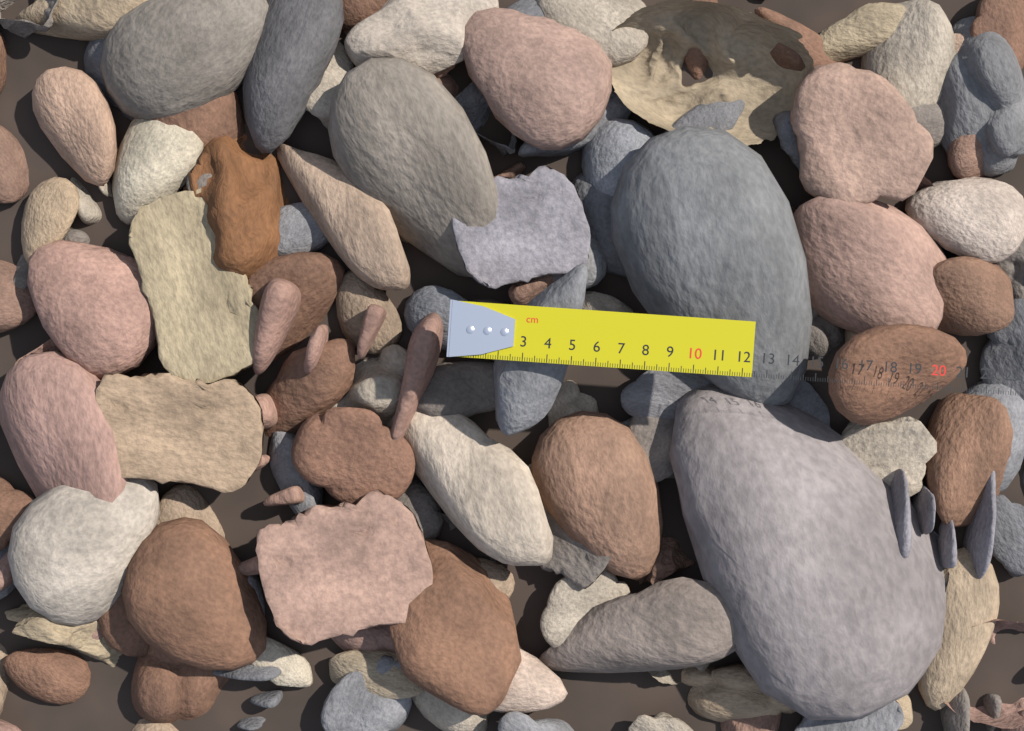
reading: 12.4 cm
